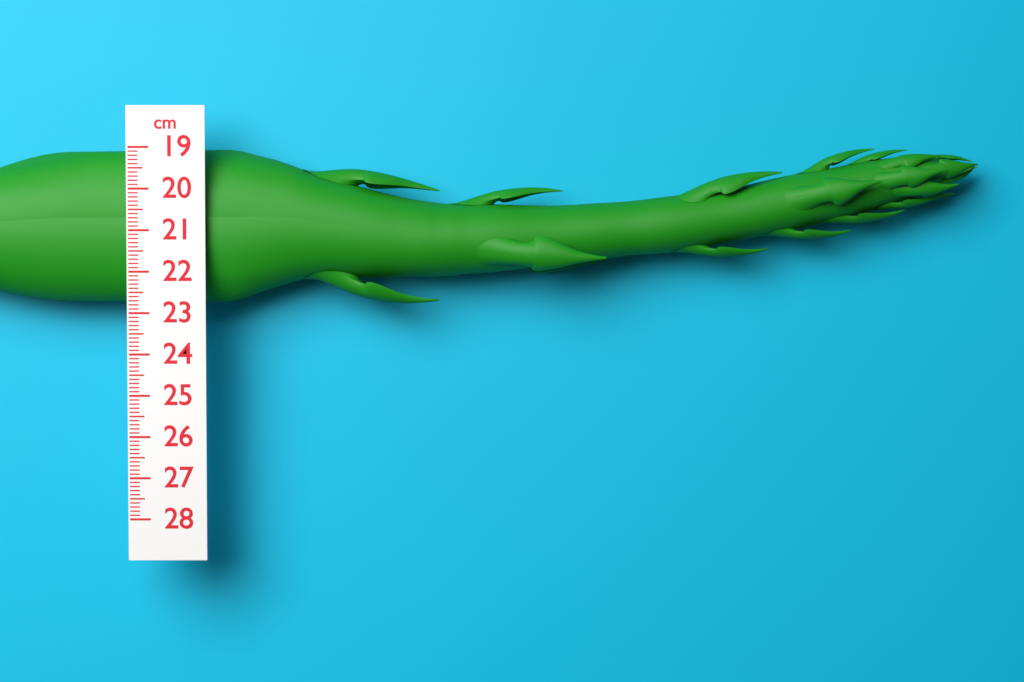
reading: 22.8 cm
